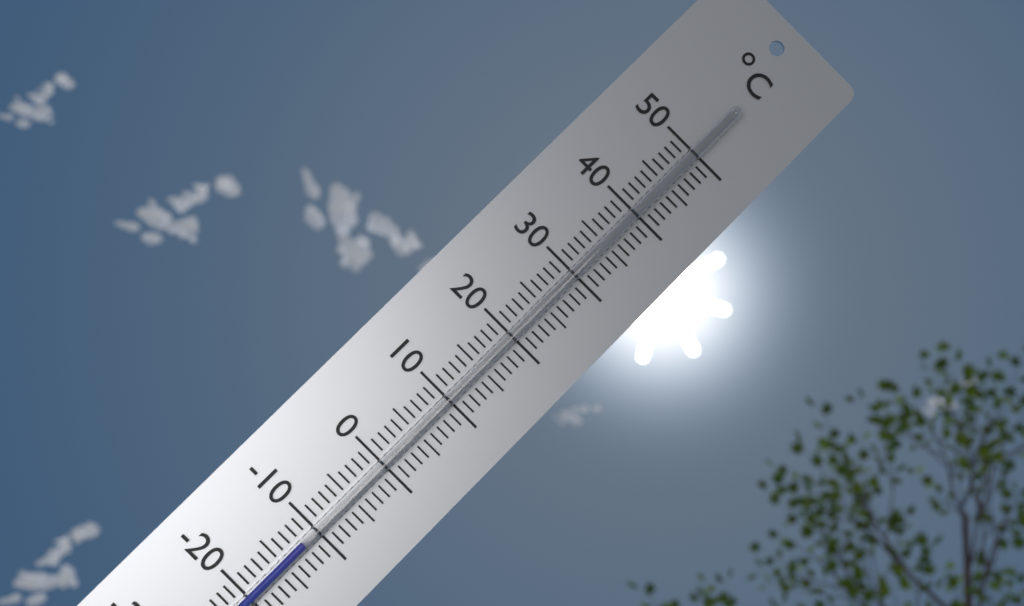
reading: -12 °C
